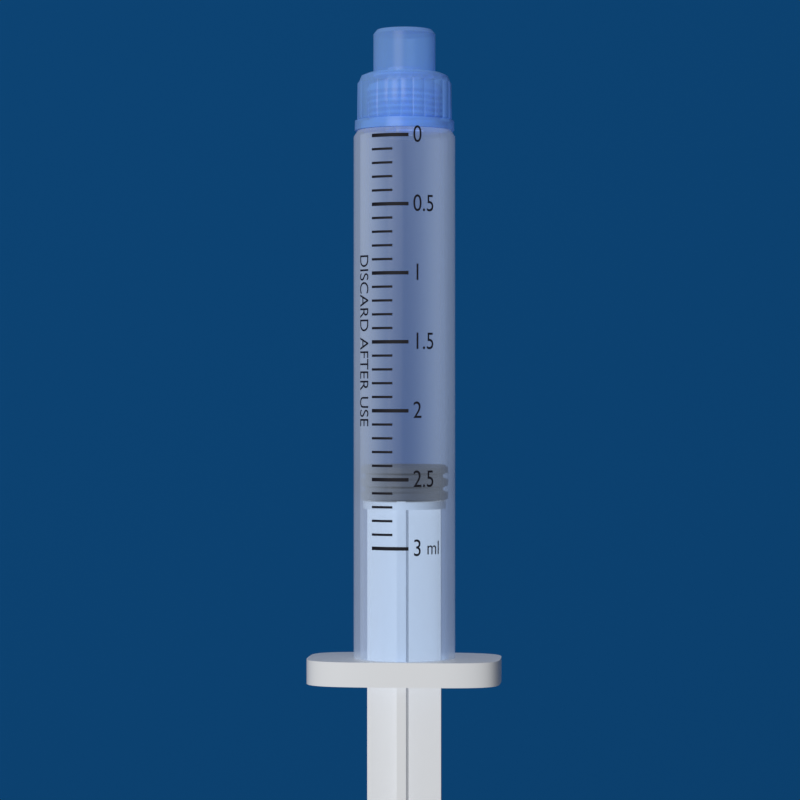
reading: 2.4 ml
